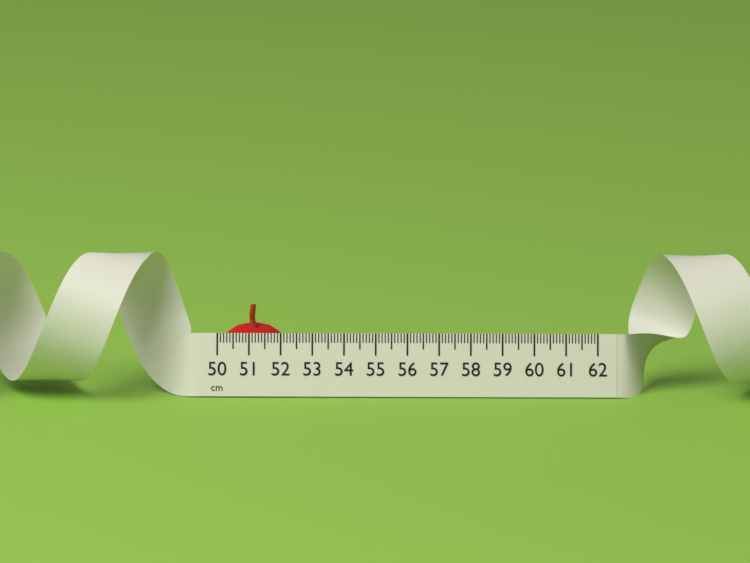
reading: 52.2 cm
